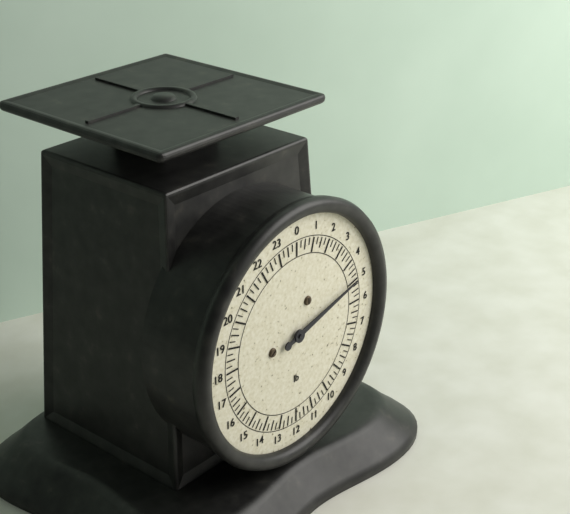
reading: 5.00 lb
